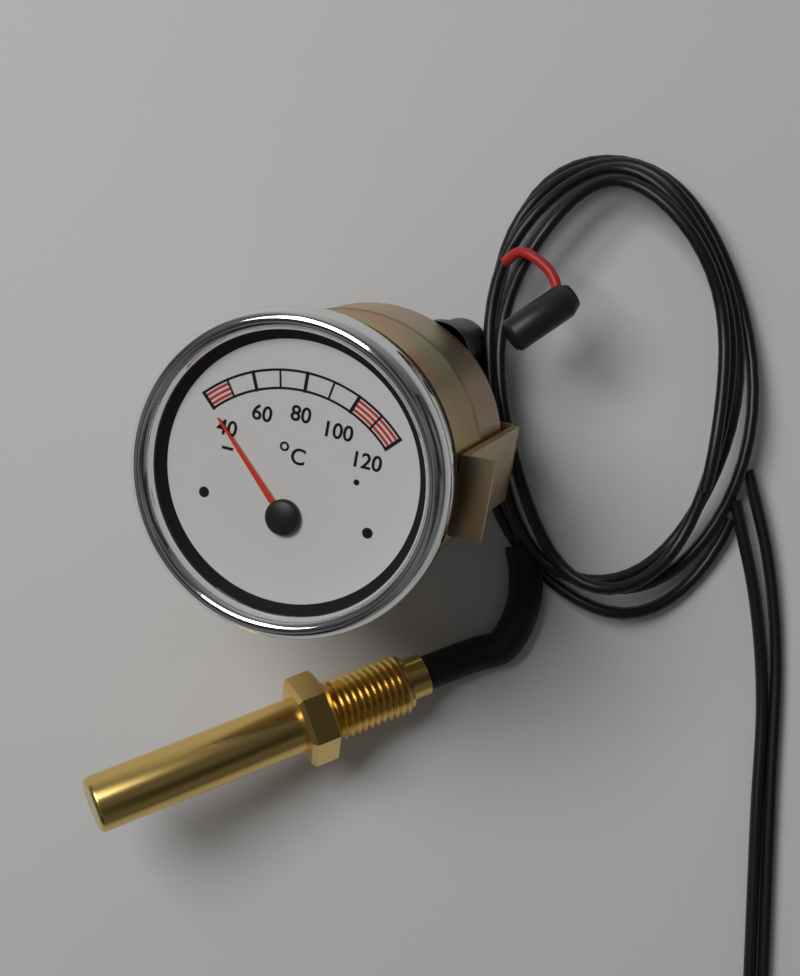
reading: 40 °C
